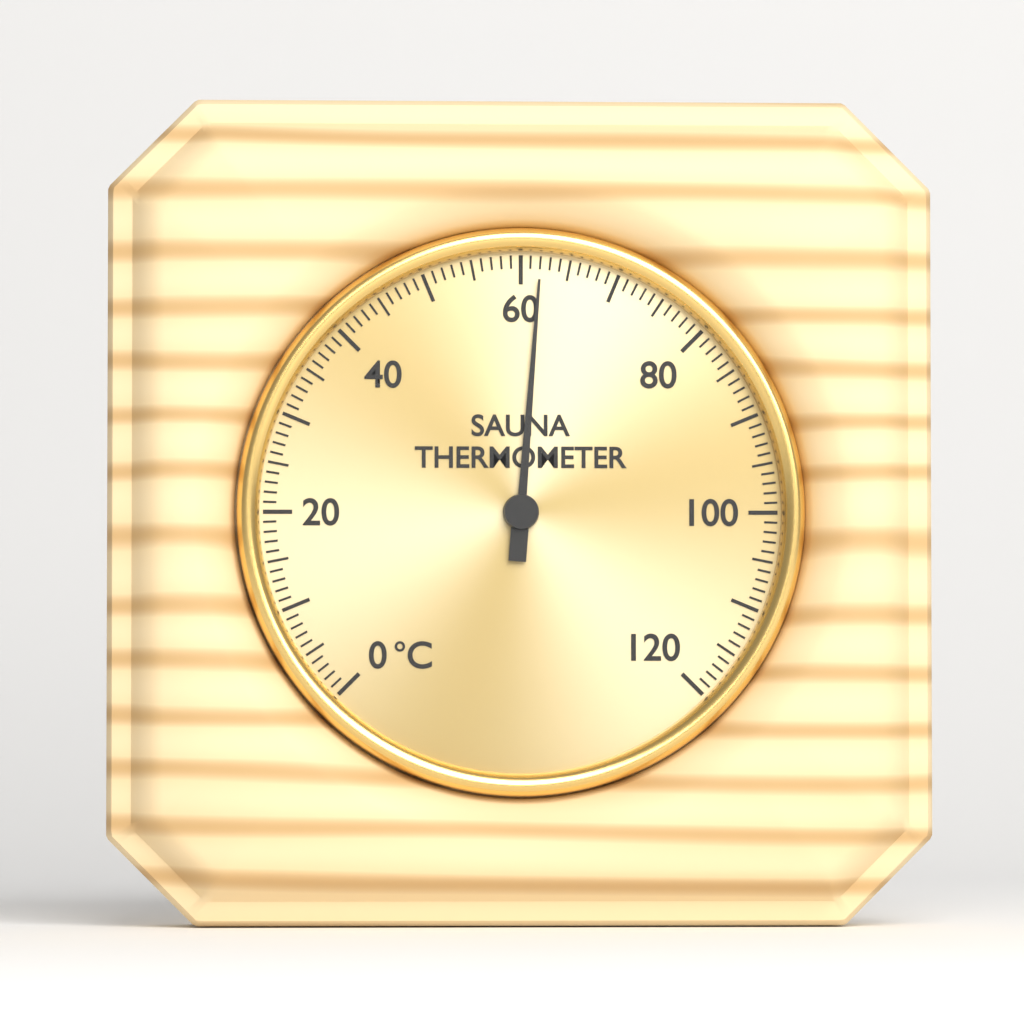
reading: 62 °C
